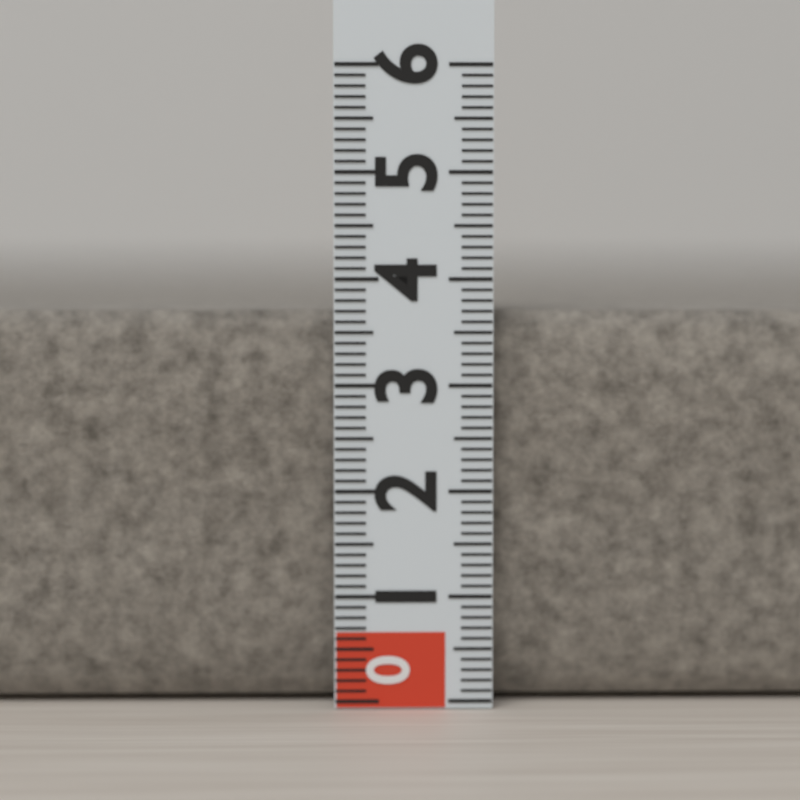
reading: 3.7 (no unit)
